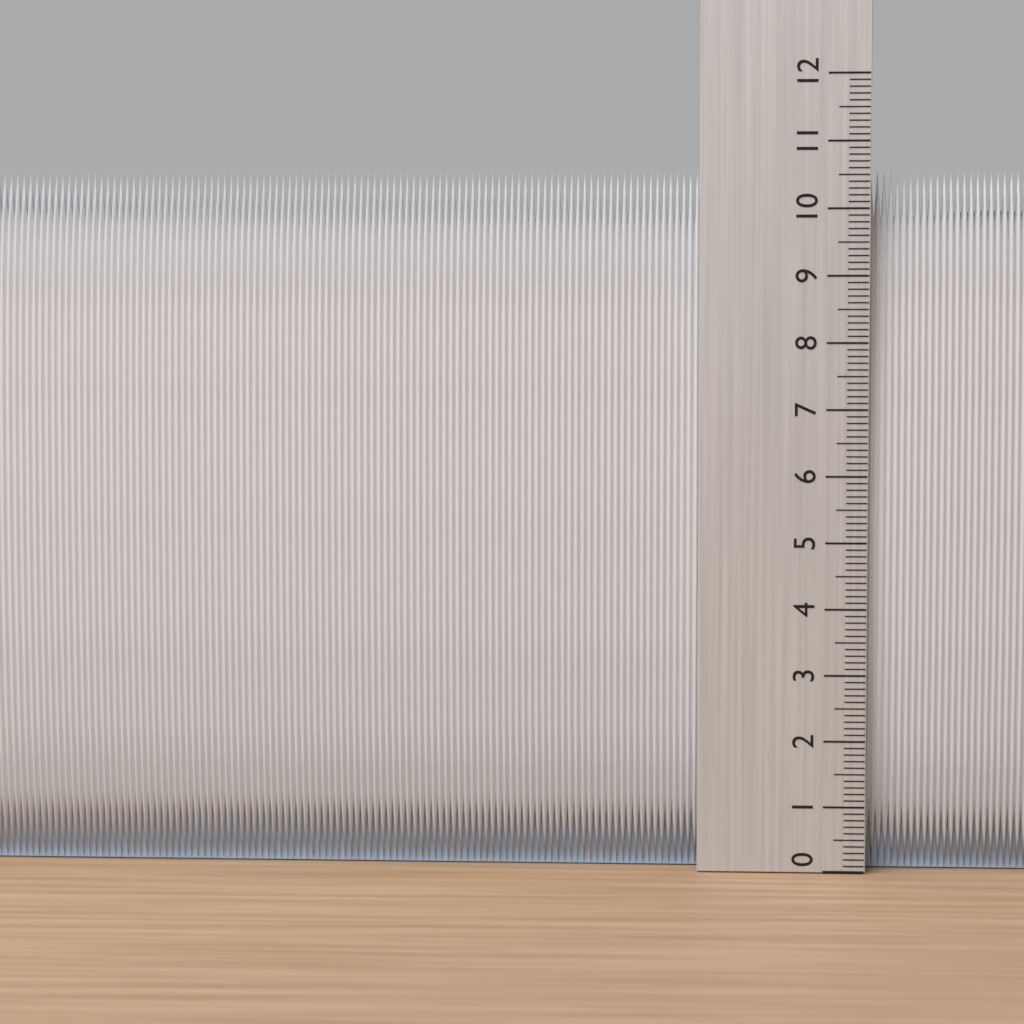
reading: 10.6 (no unit)
